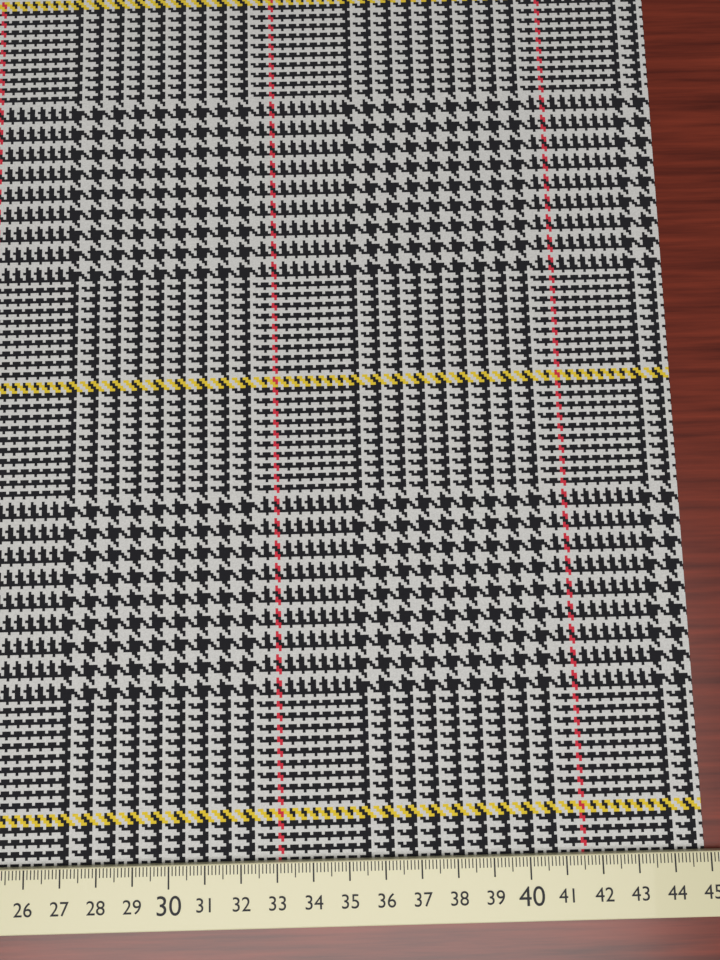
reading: 44.9 cm
